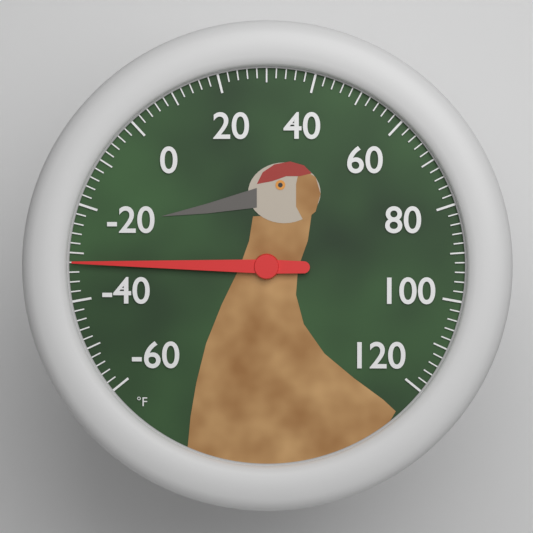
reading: -32 °F
